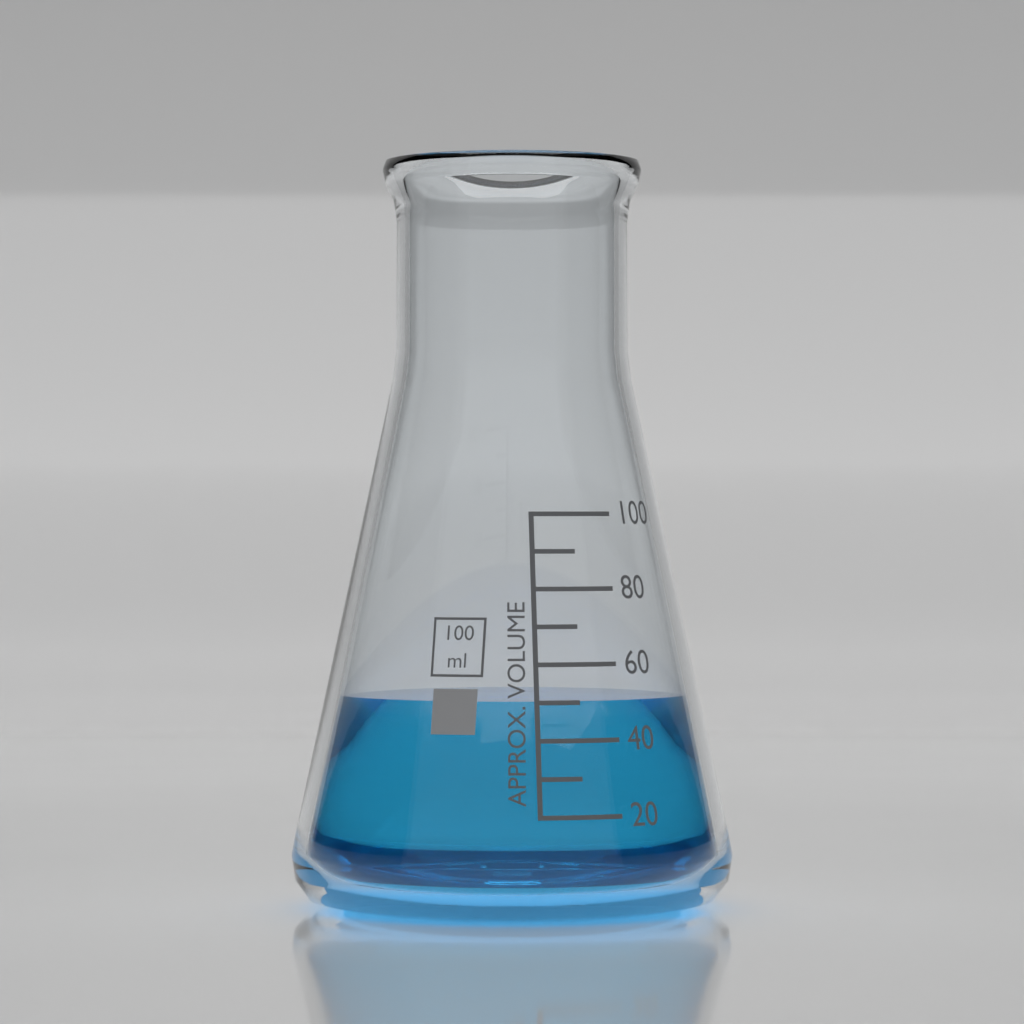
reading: 50 ml
